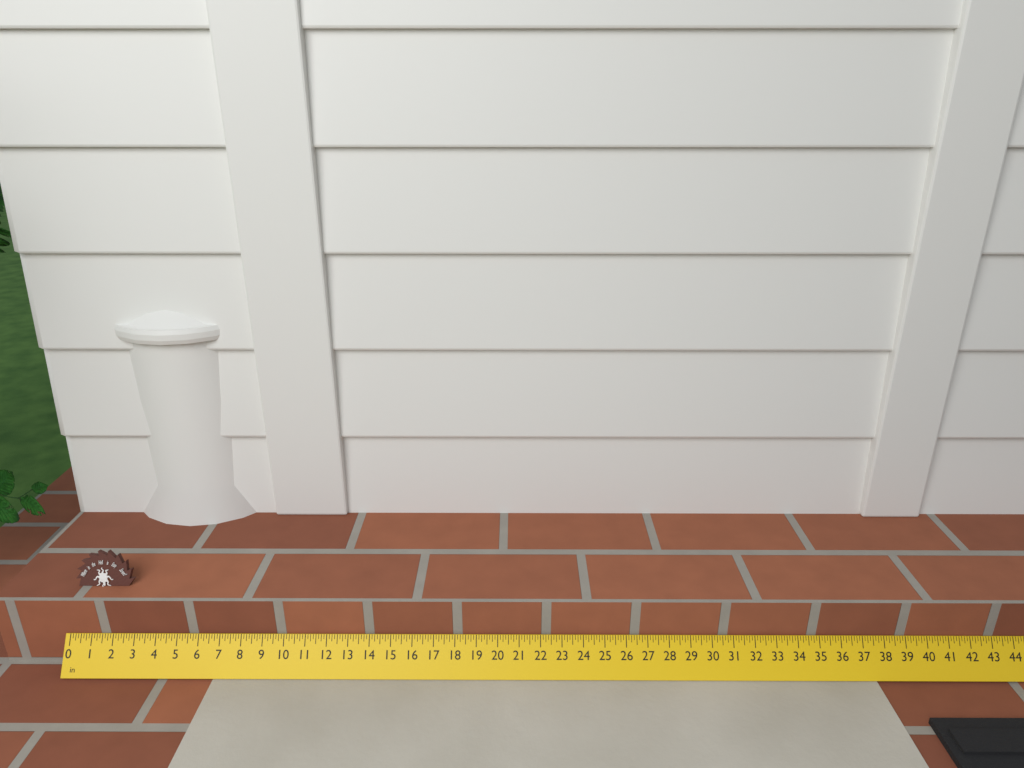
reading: 2.750 in
